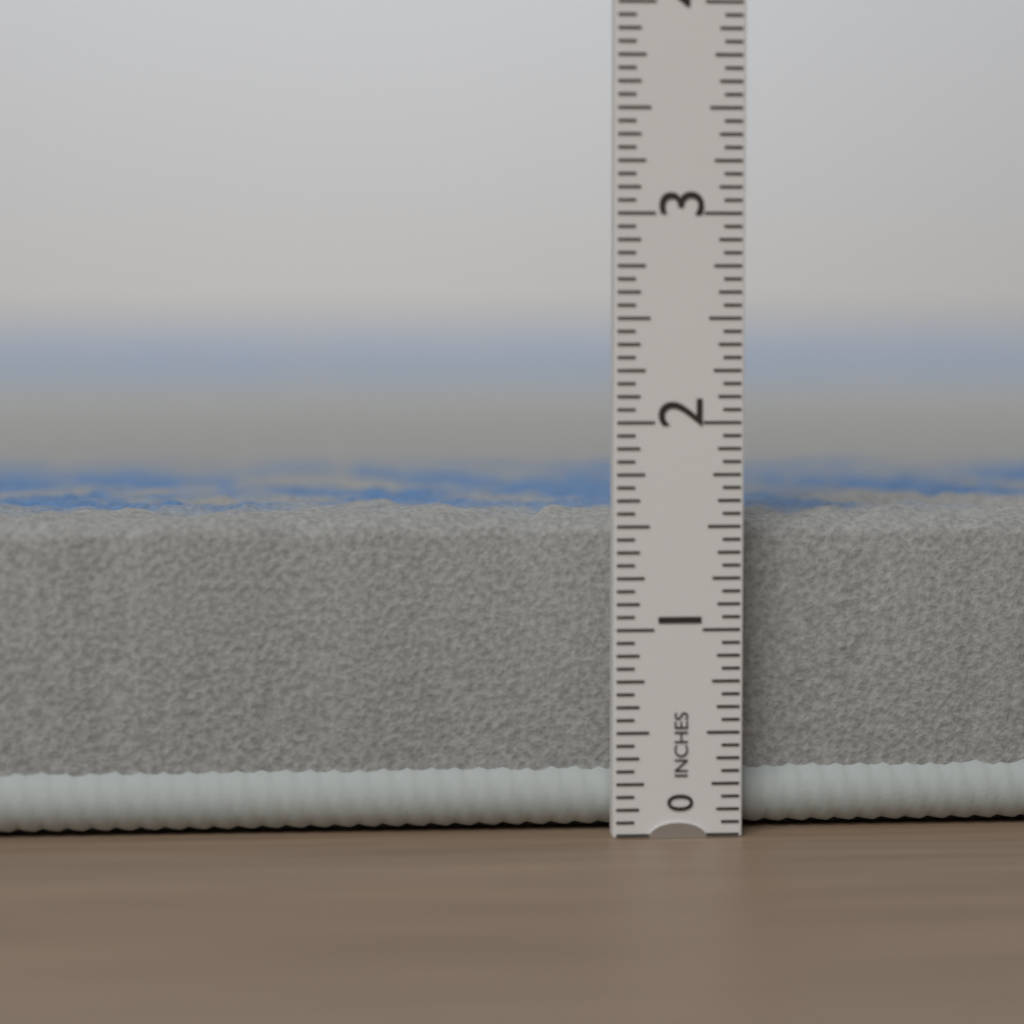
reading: 1.5625 in
